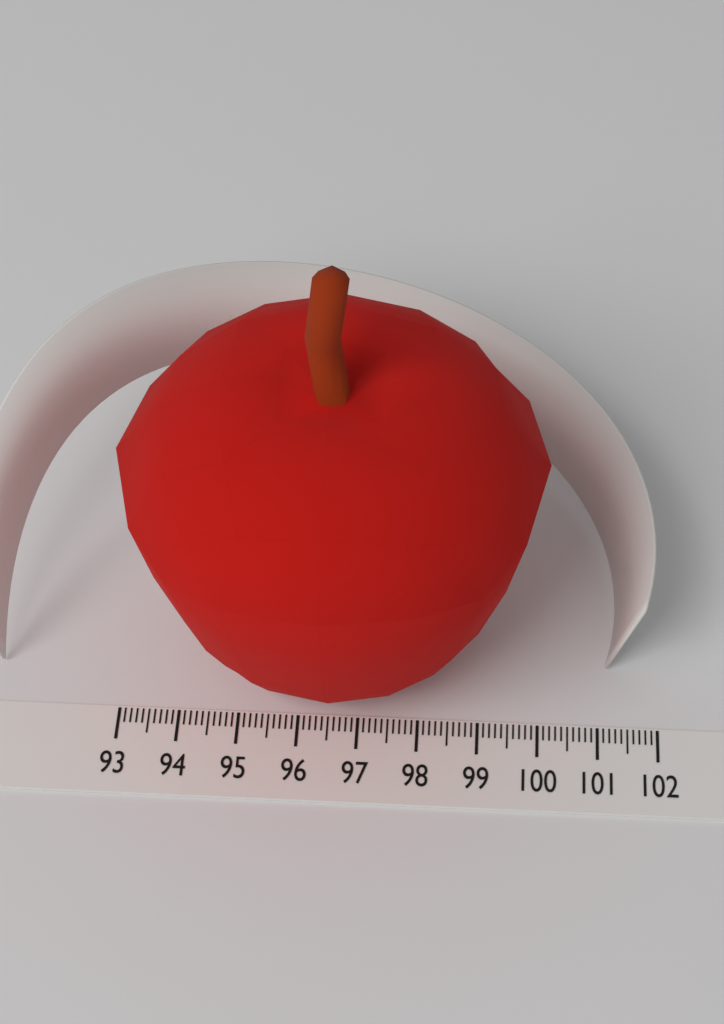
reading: 100.0 (no unit)
